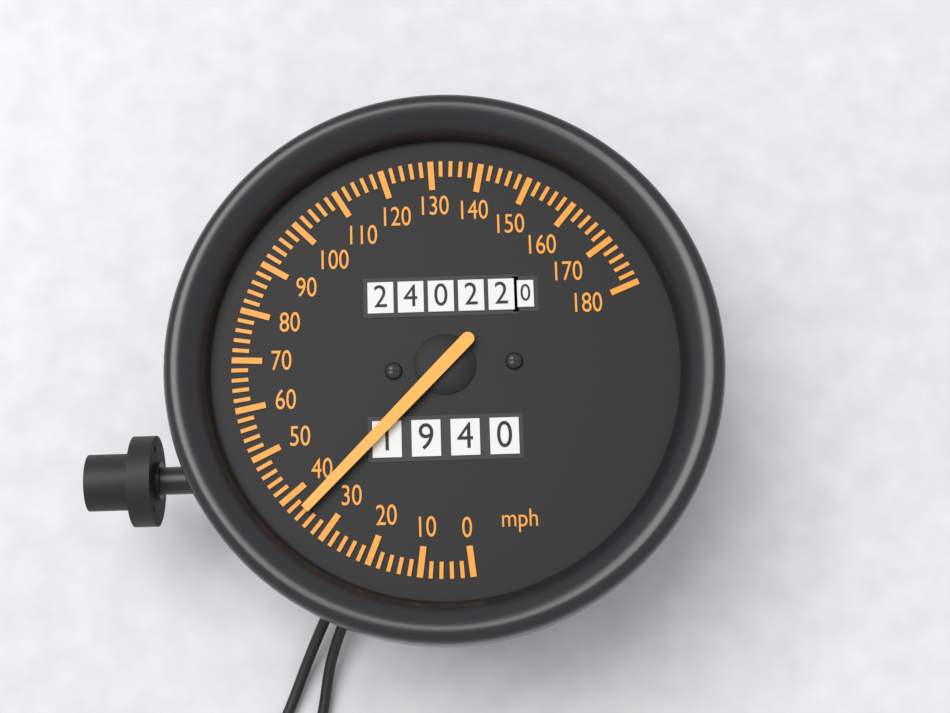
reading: 36 mph
